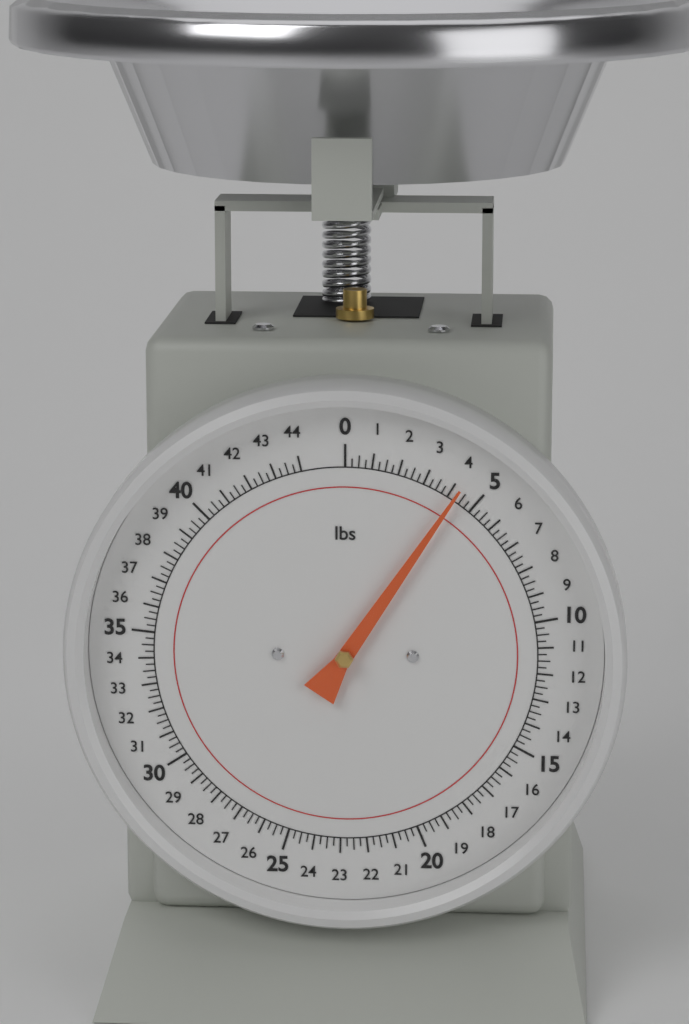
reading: 4.25 lbs
